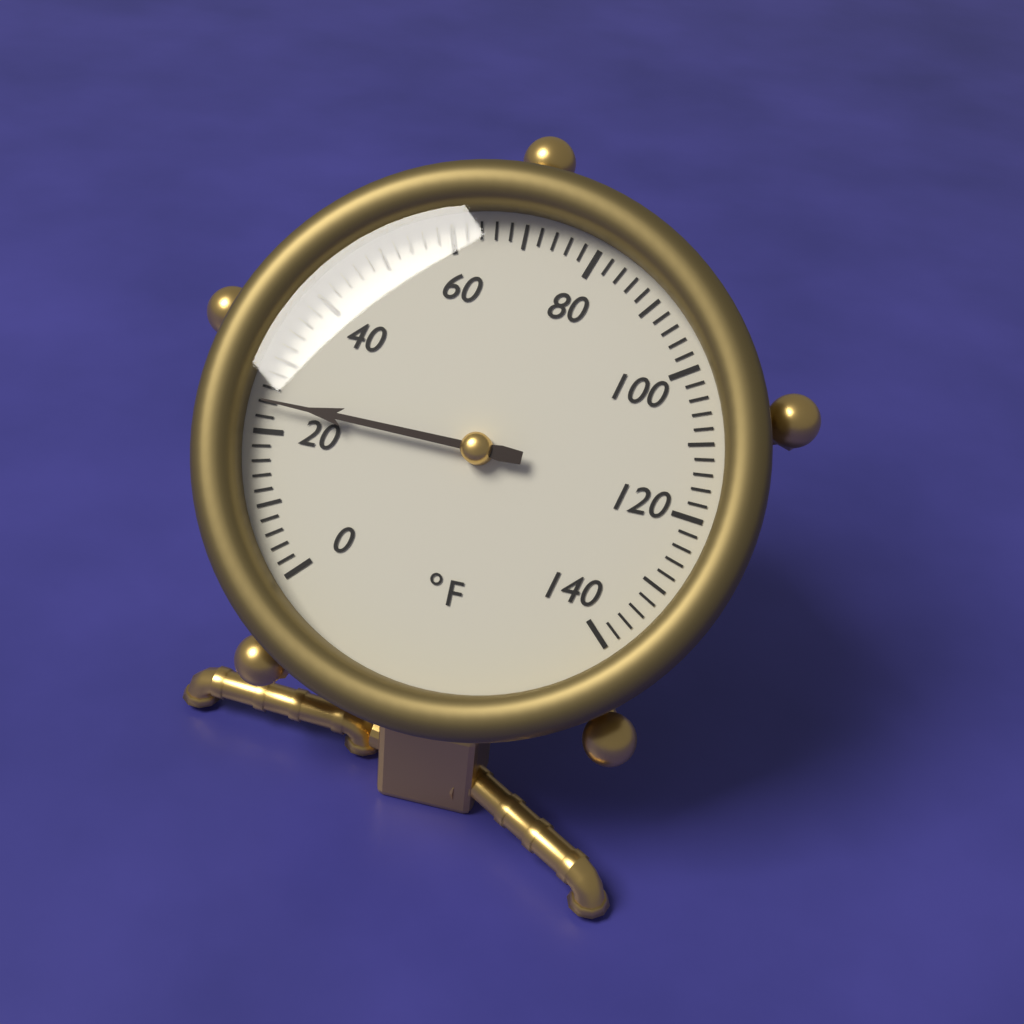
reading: 24 °F
